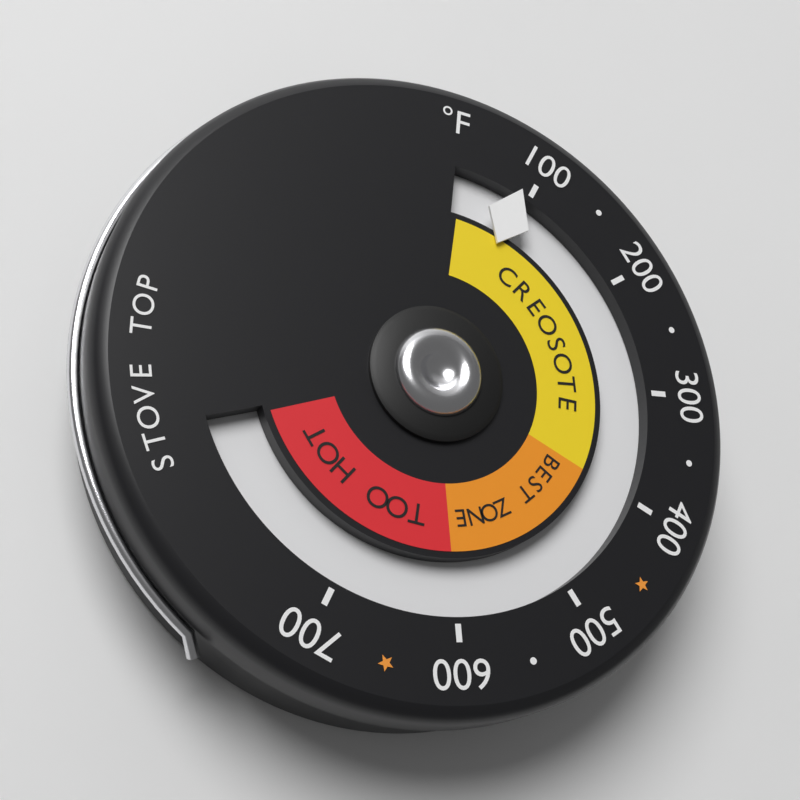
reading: 90 °F
